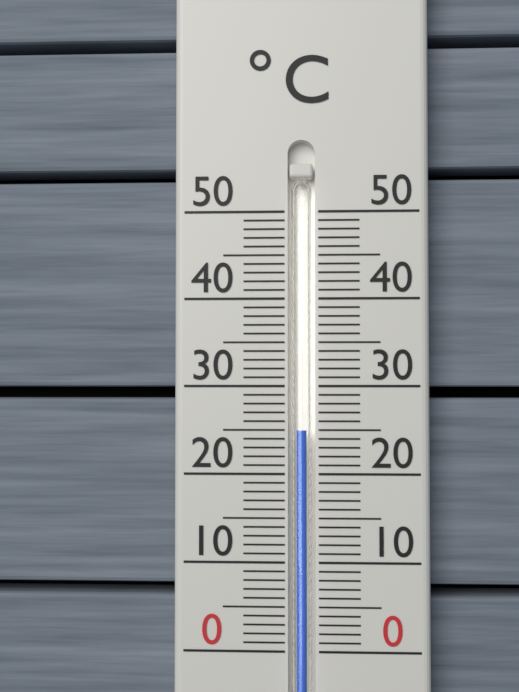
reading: 25 °C
